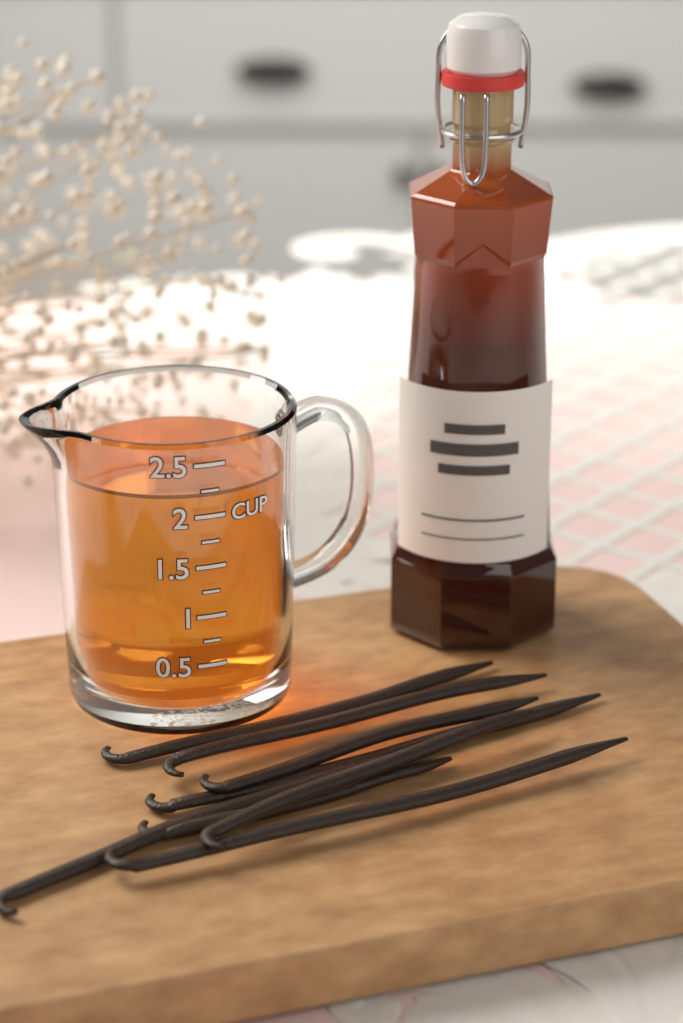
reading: 2.20 cup
